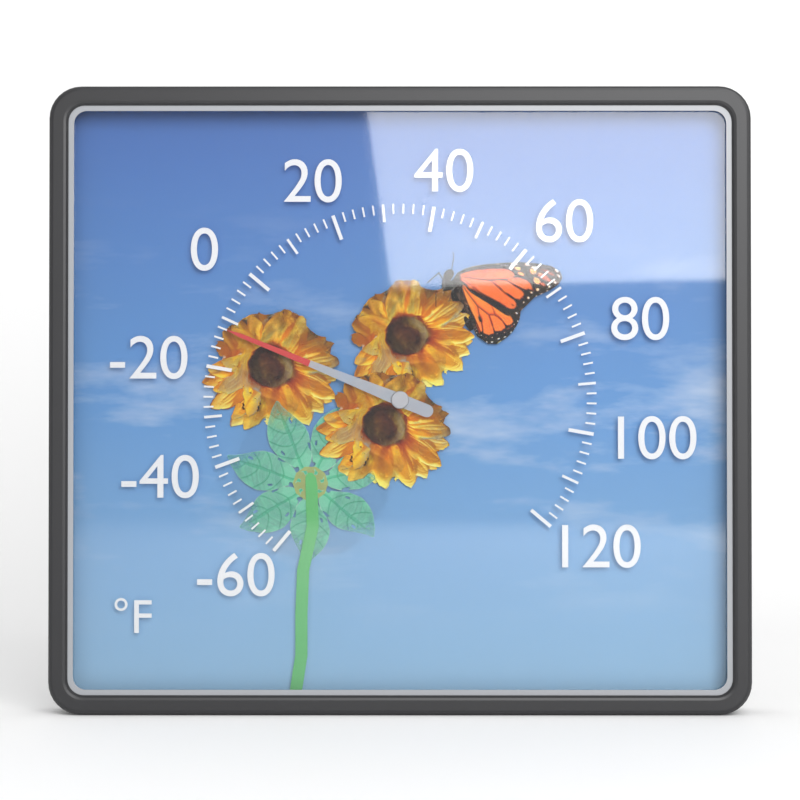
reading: -12 °F
